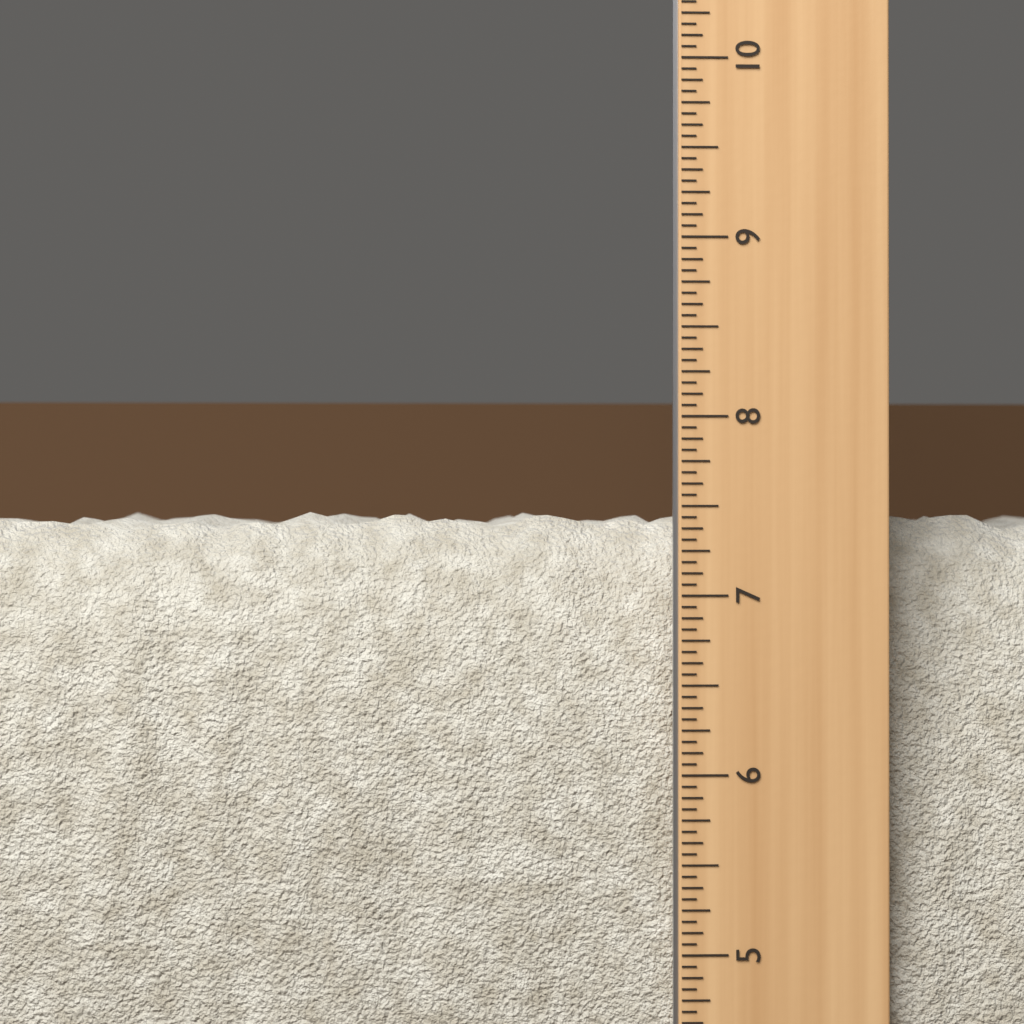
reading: 7.5000 in
